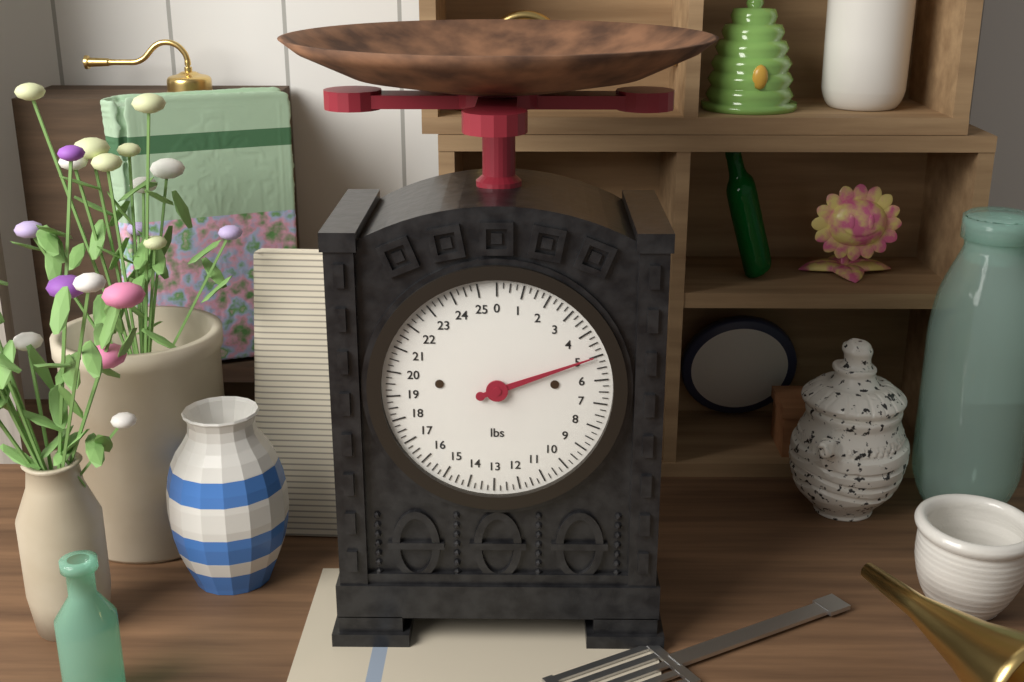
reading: 5.00 lbs
